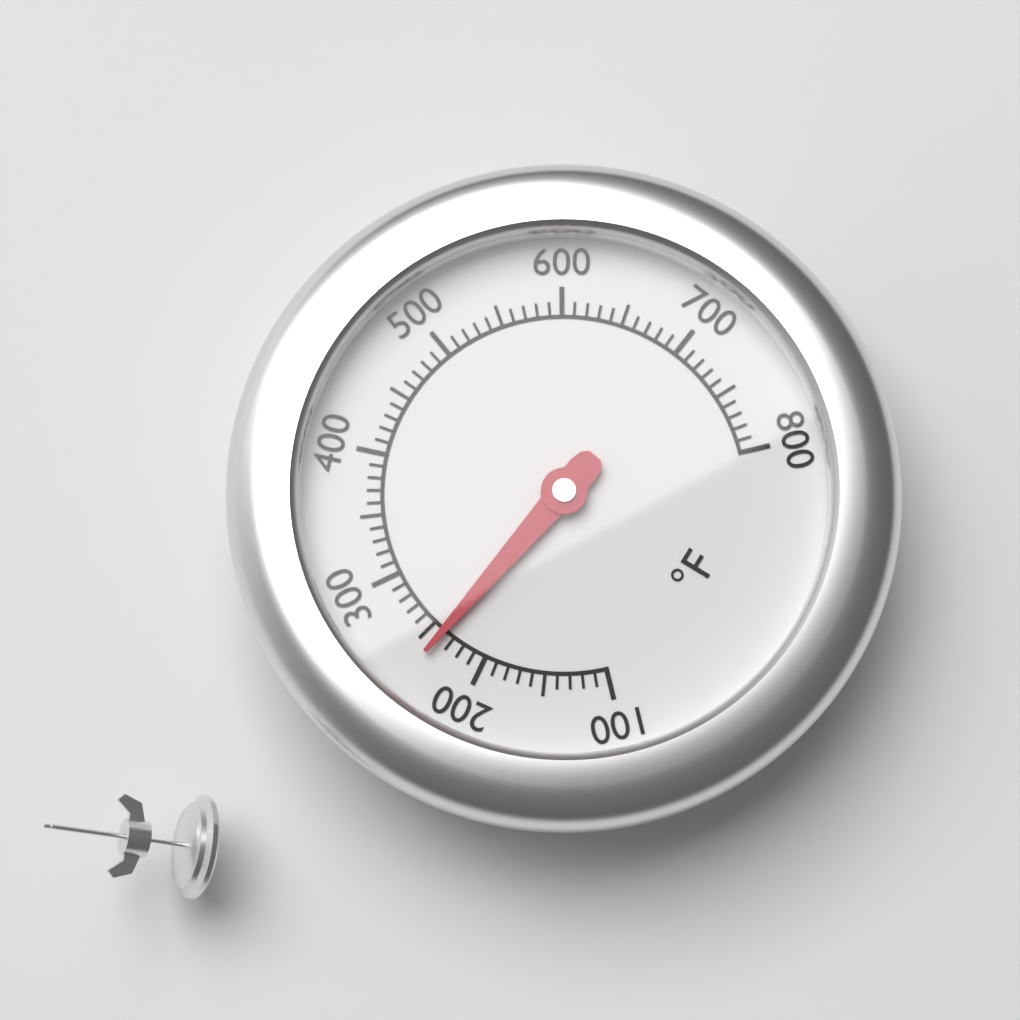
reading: 240 °F
